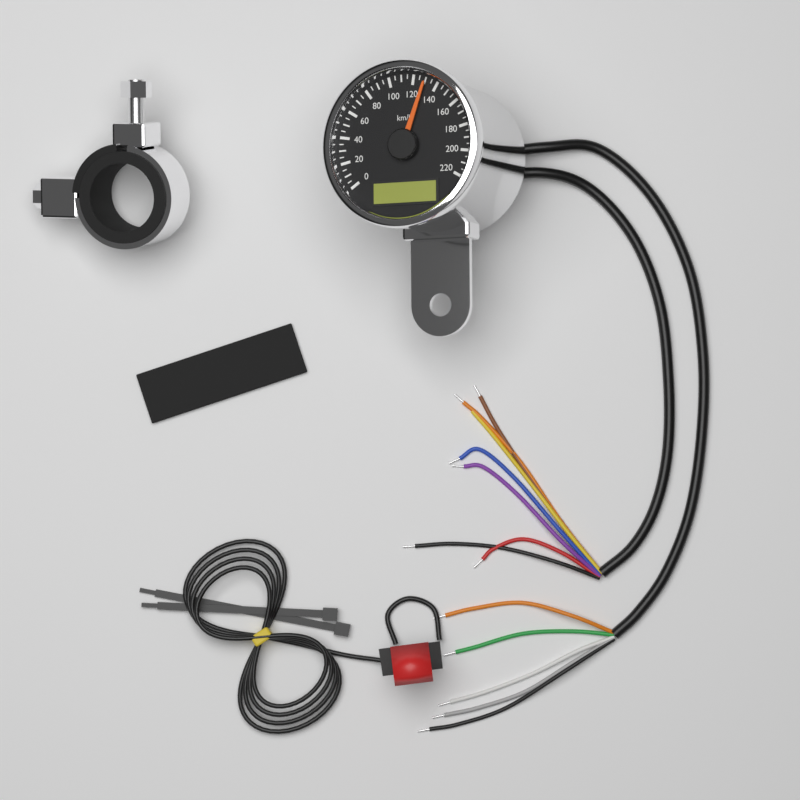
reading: 130 km/h
